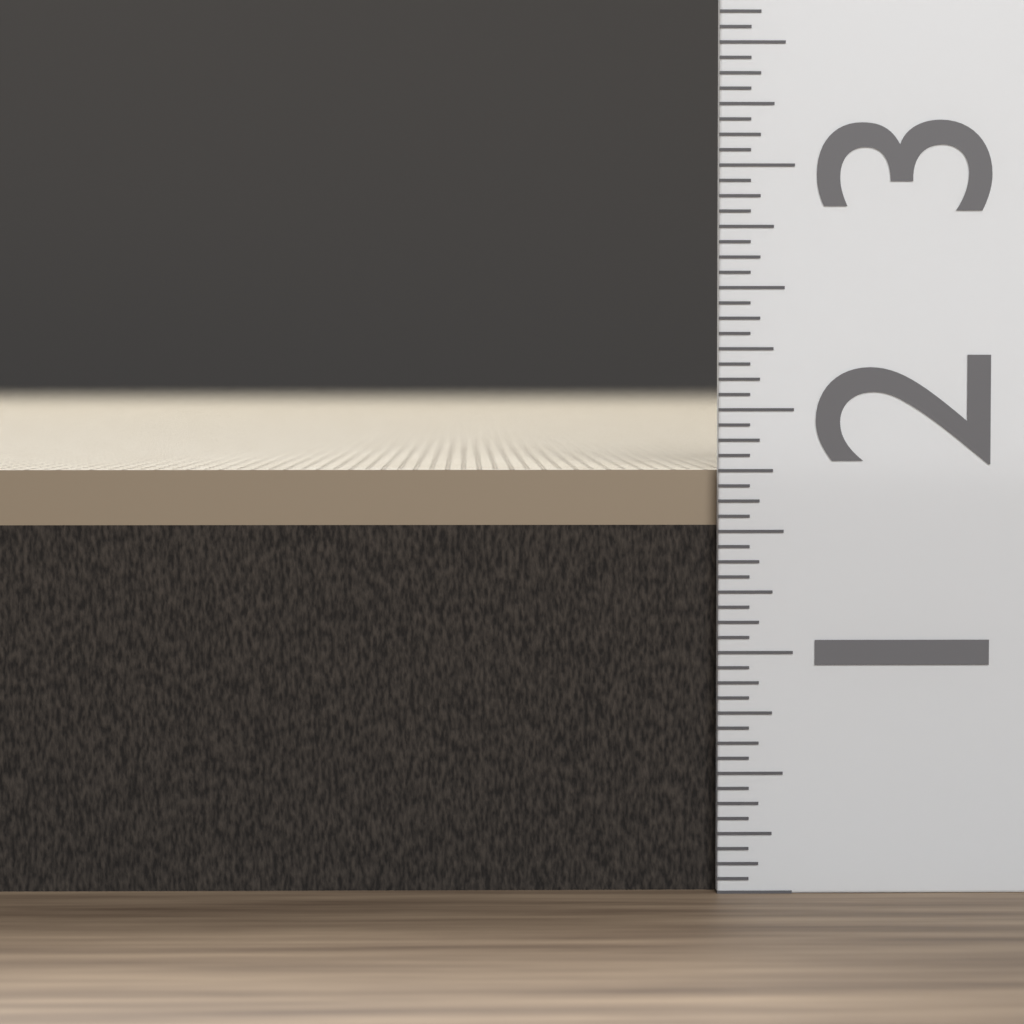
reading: 1.7500 (no unit)
